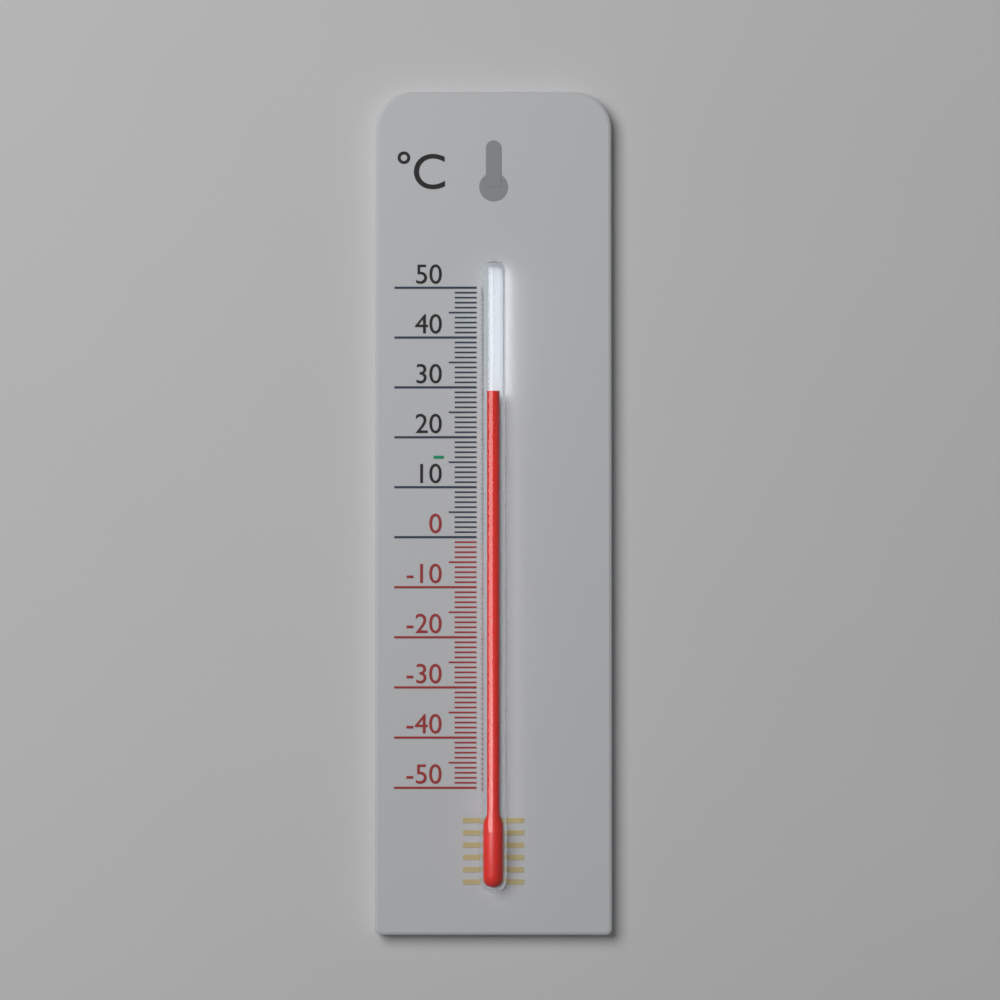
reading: 29 °C
